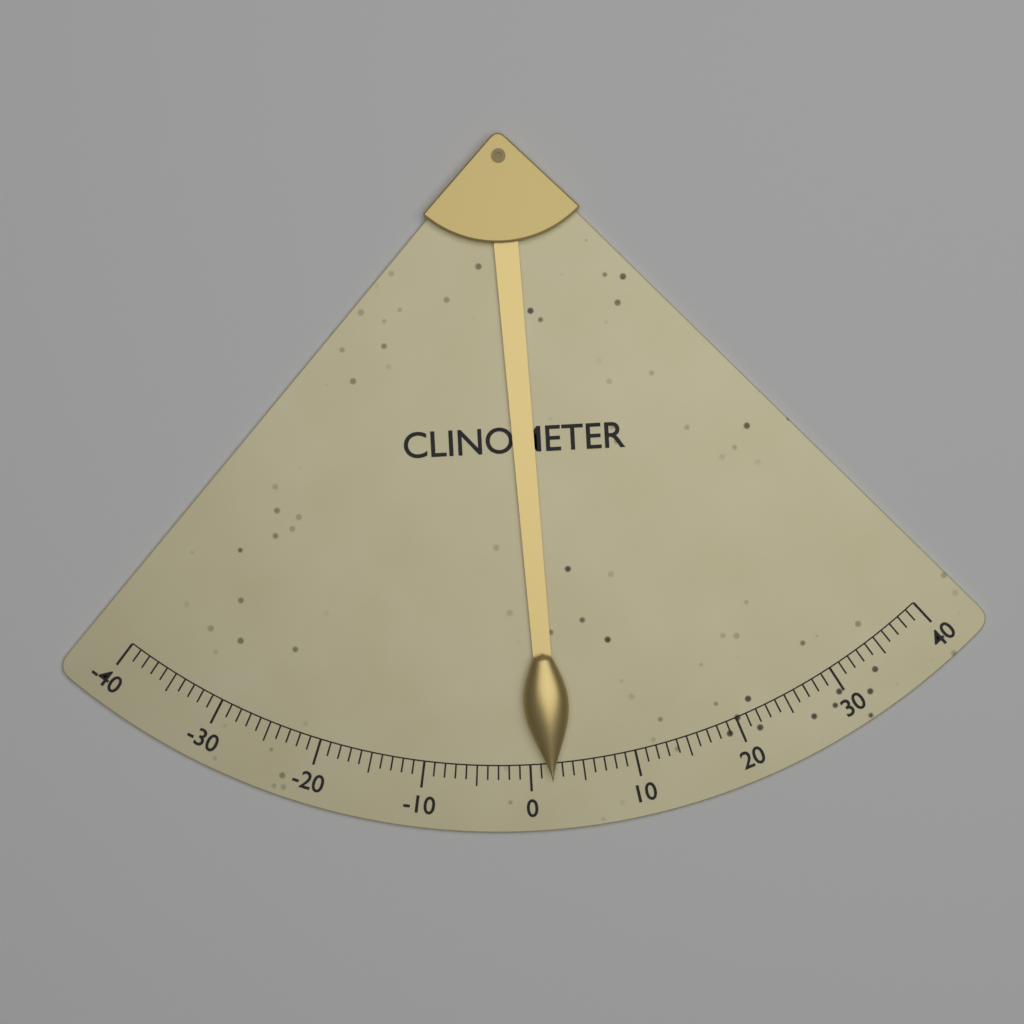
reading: 2 (no unit)
